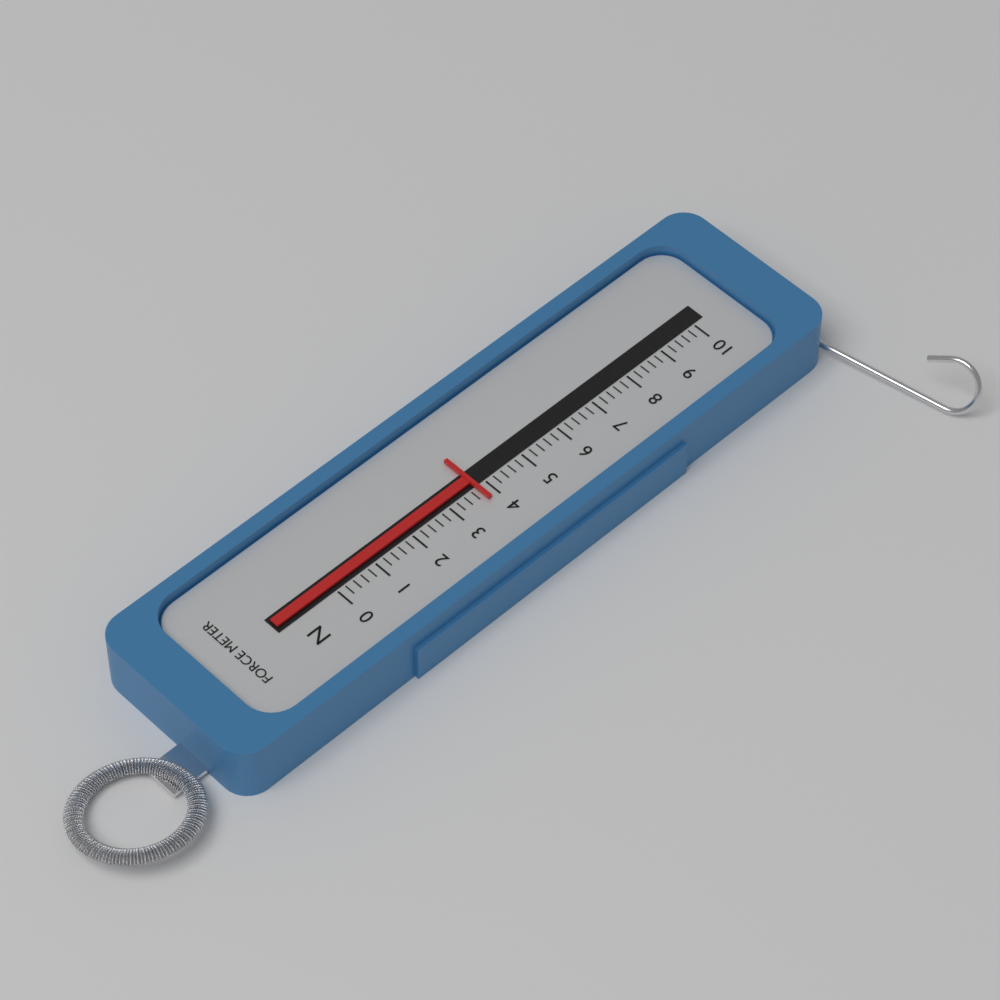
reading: 3.8 N
